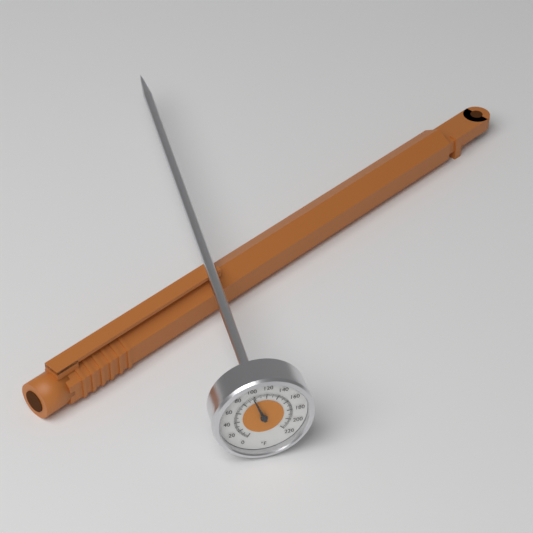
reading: 98 °F
